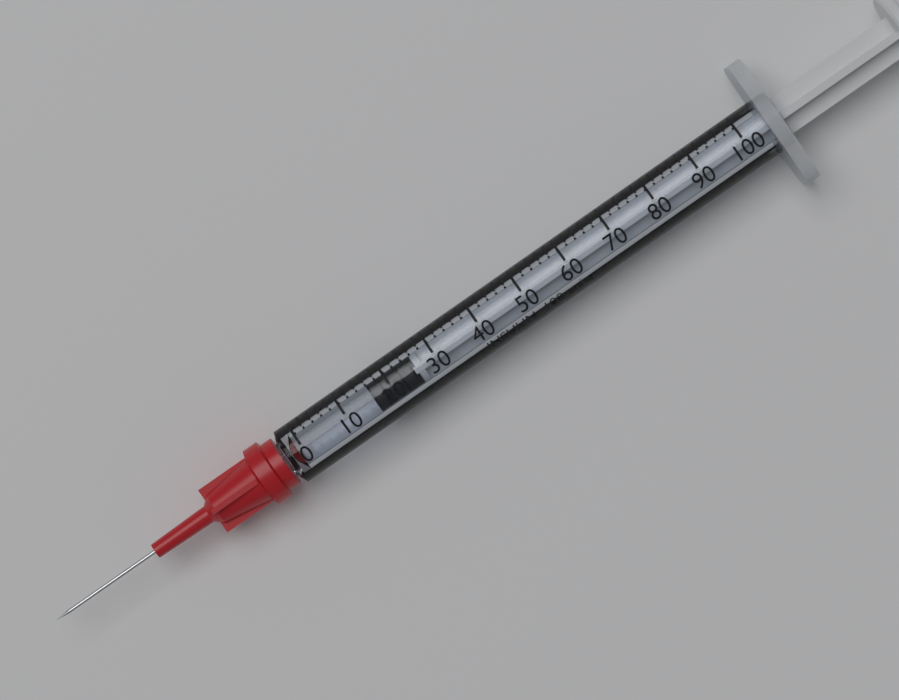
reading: 16 units
